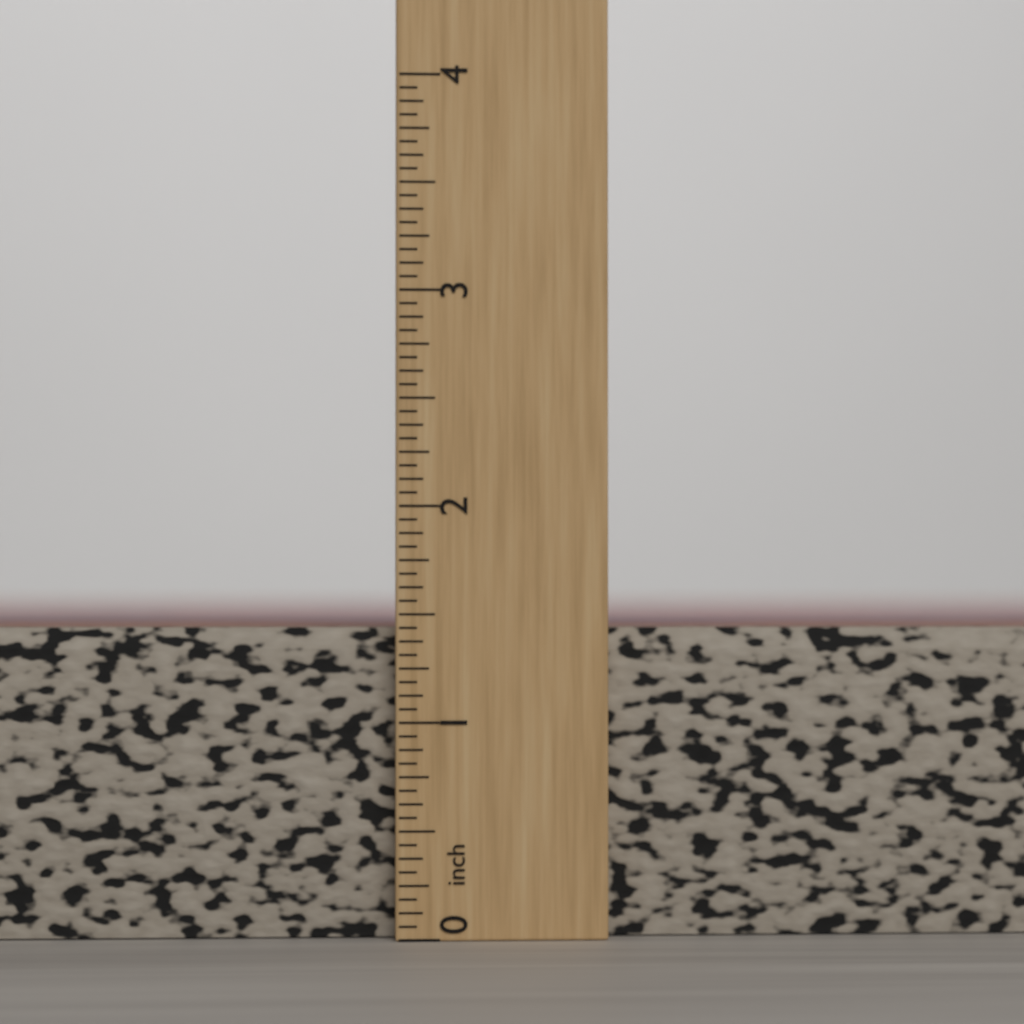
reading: 1.4375 inch
